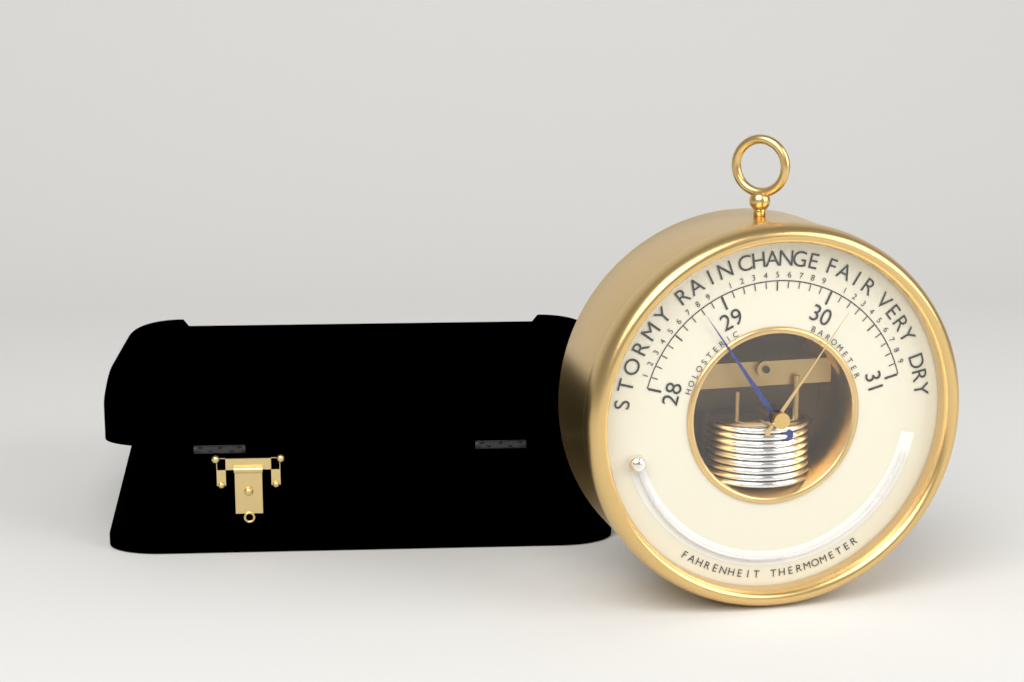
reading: 28.8 inHg
